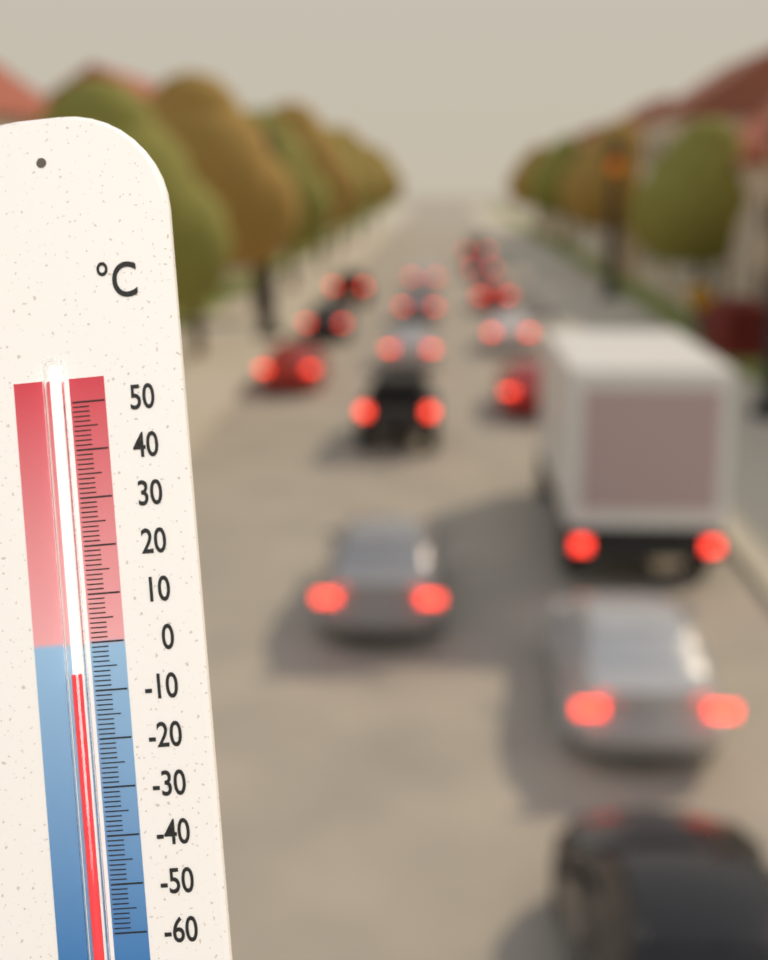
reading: -6 °C
